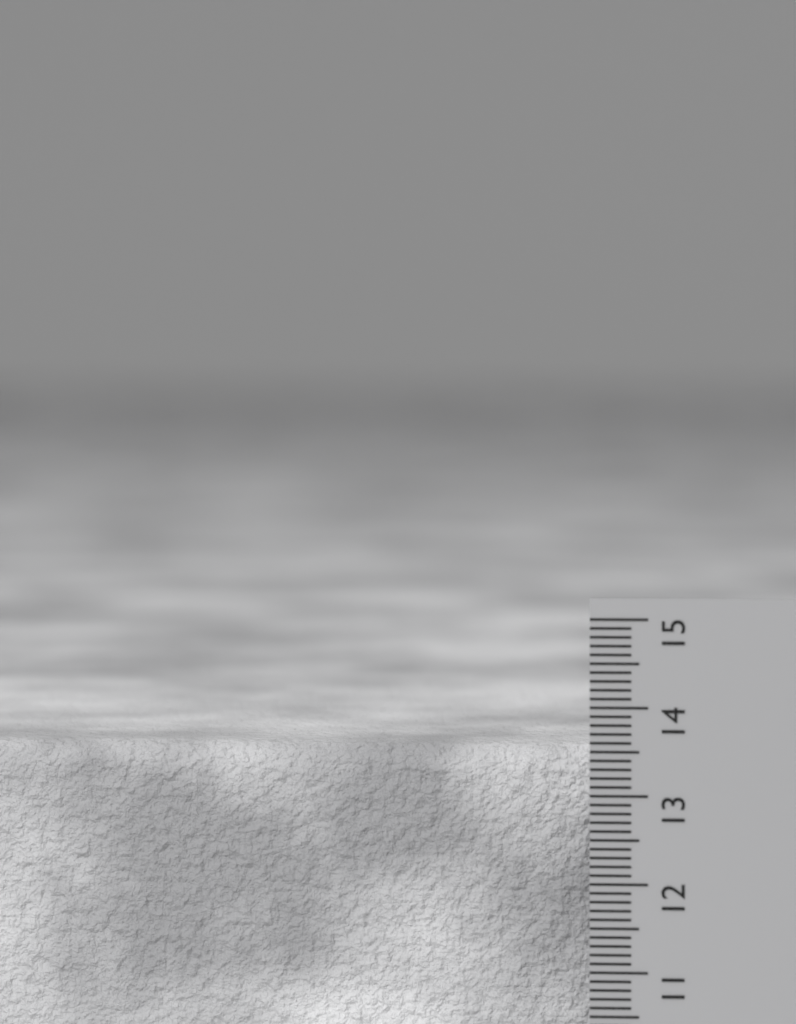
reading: 13.5 cm
